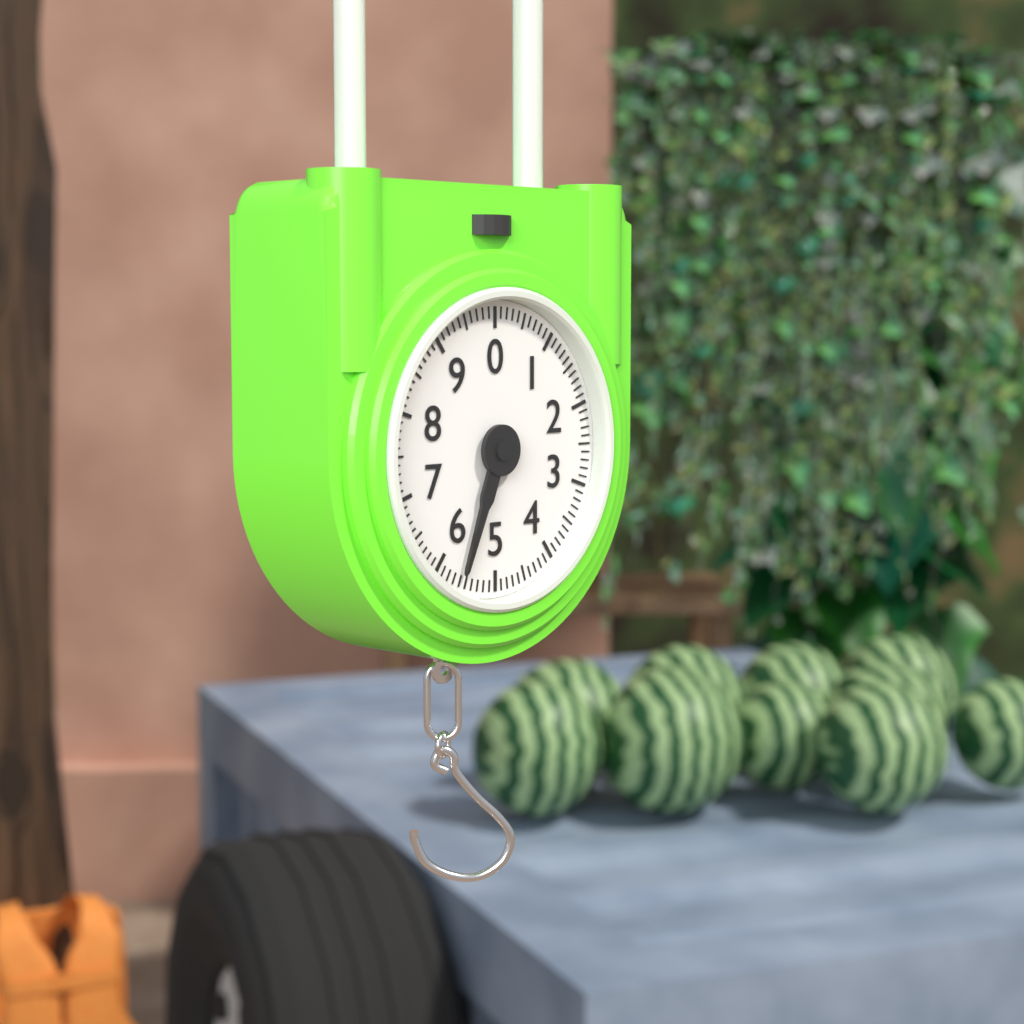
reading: 5.6 (no unit)
